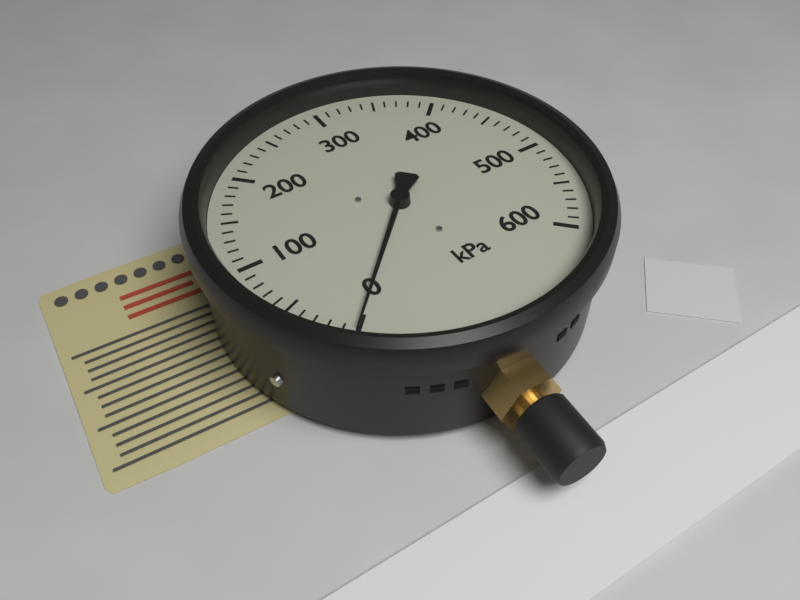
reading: 0 kPa
